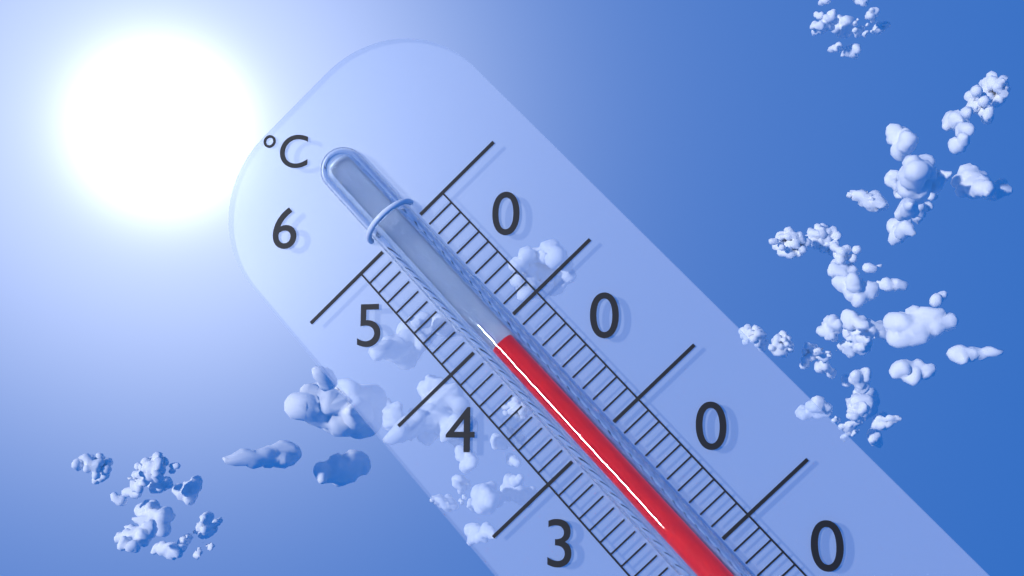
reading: 49 °C
